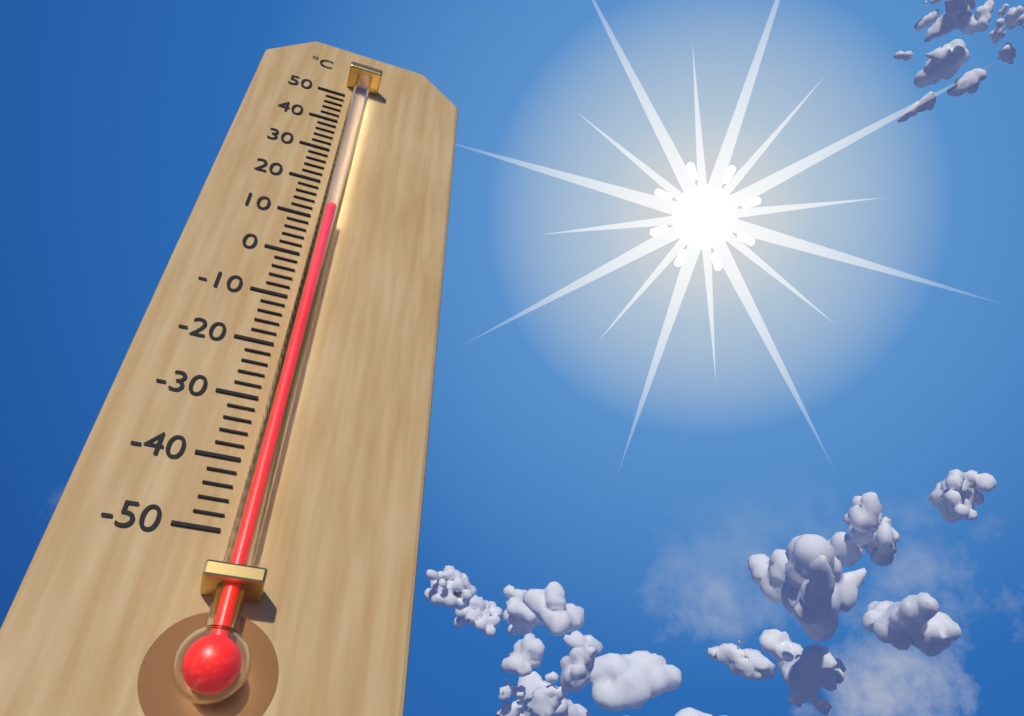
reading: 10 °C
